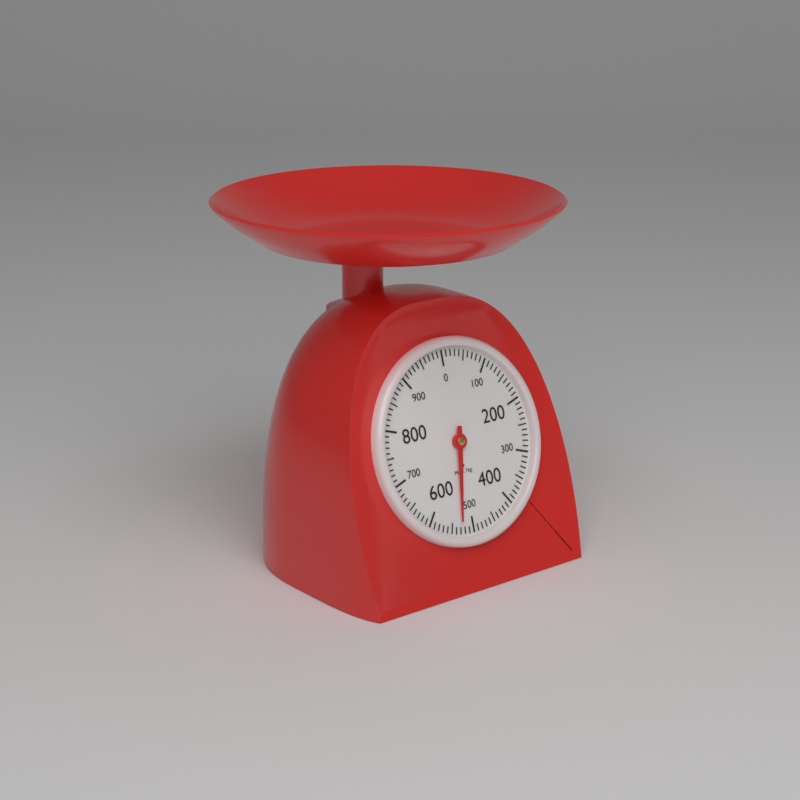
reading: 530 g
